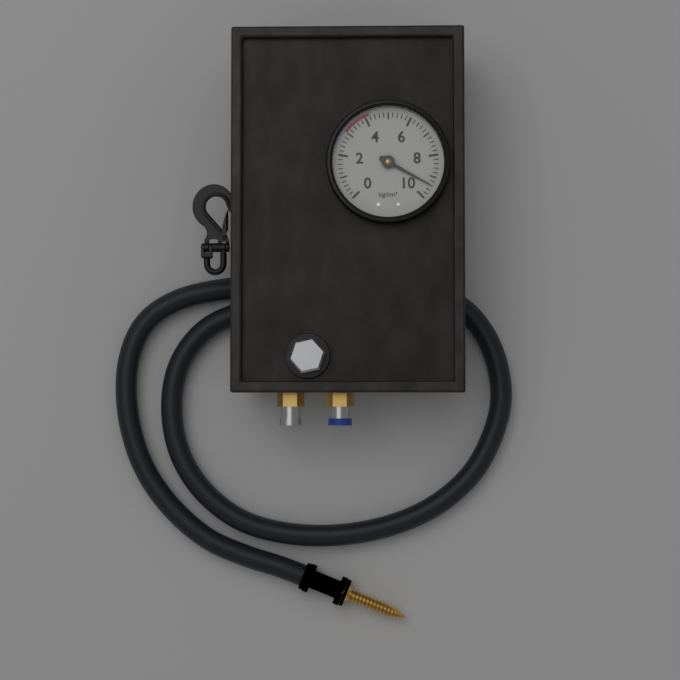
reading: 9.4 kg/cm²
